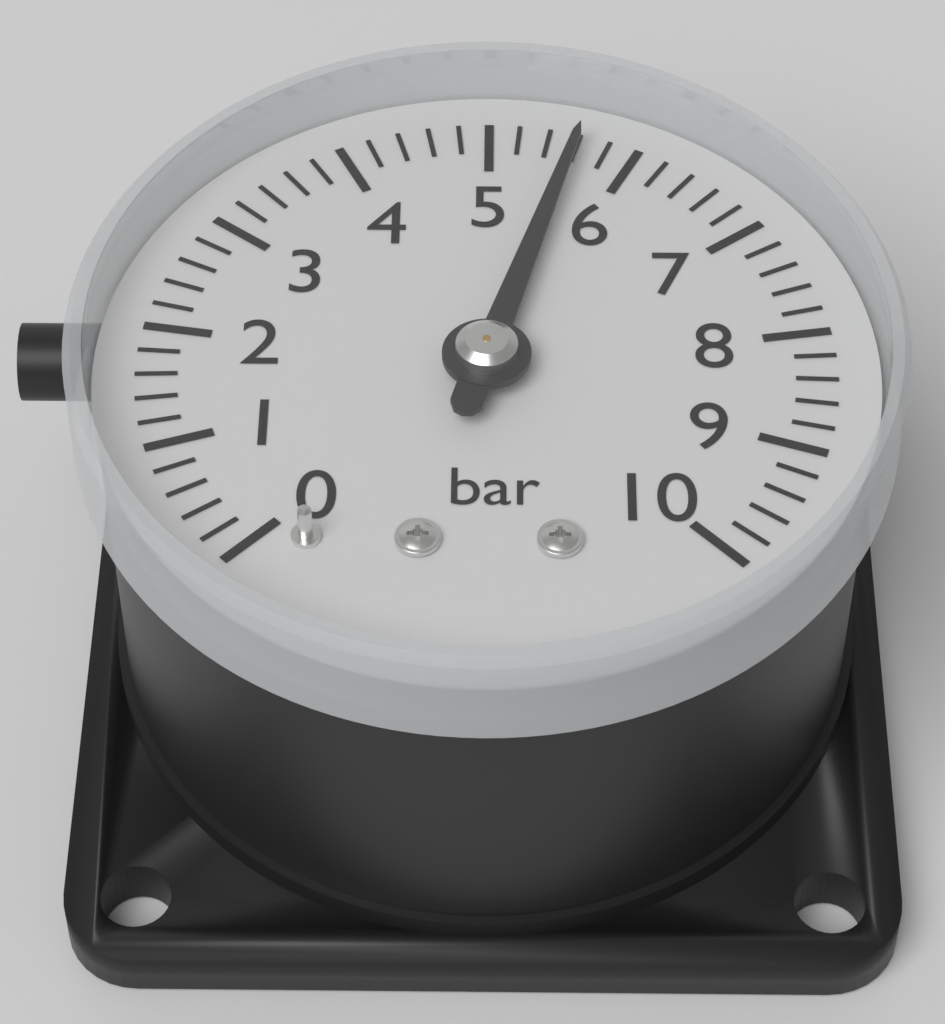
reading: 5.6 bar
